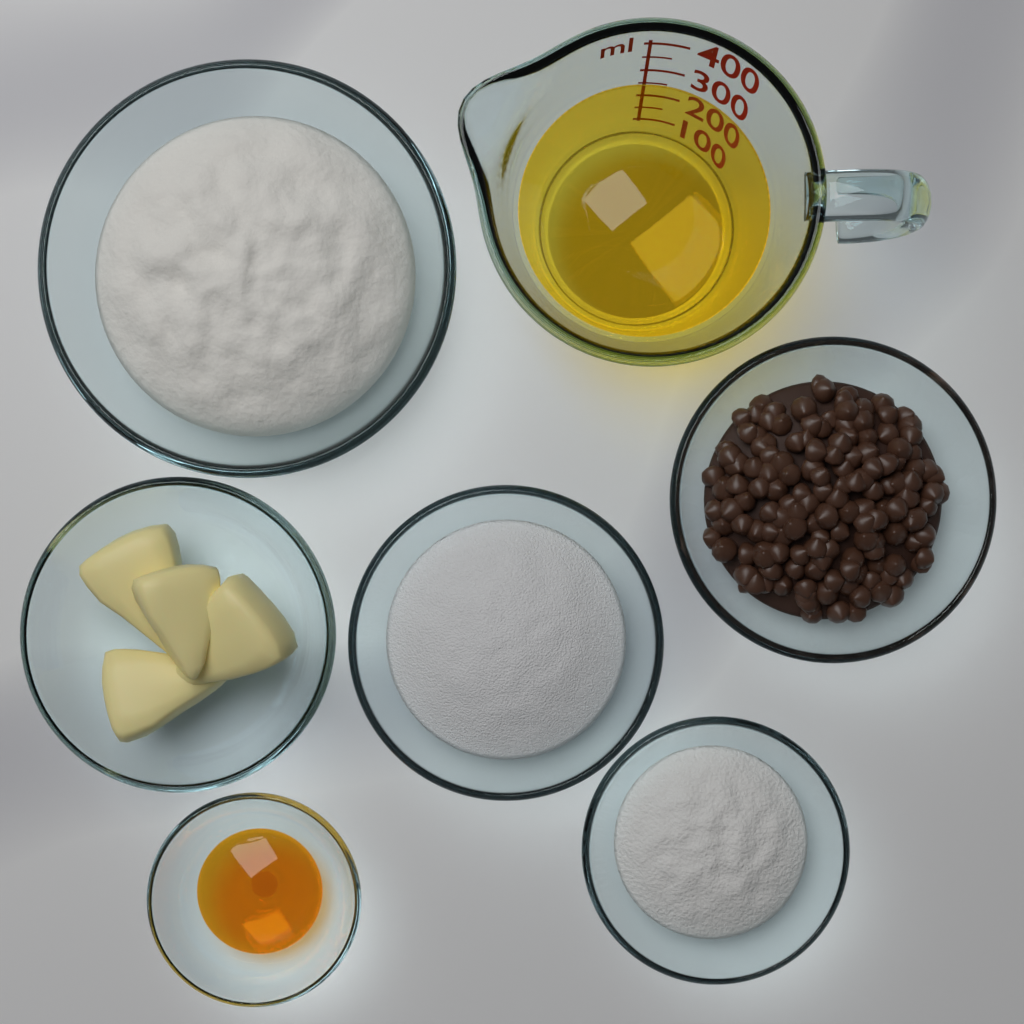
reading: 250 ml
